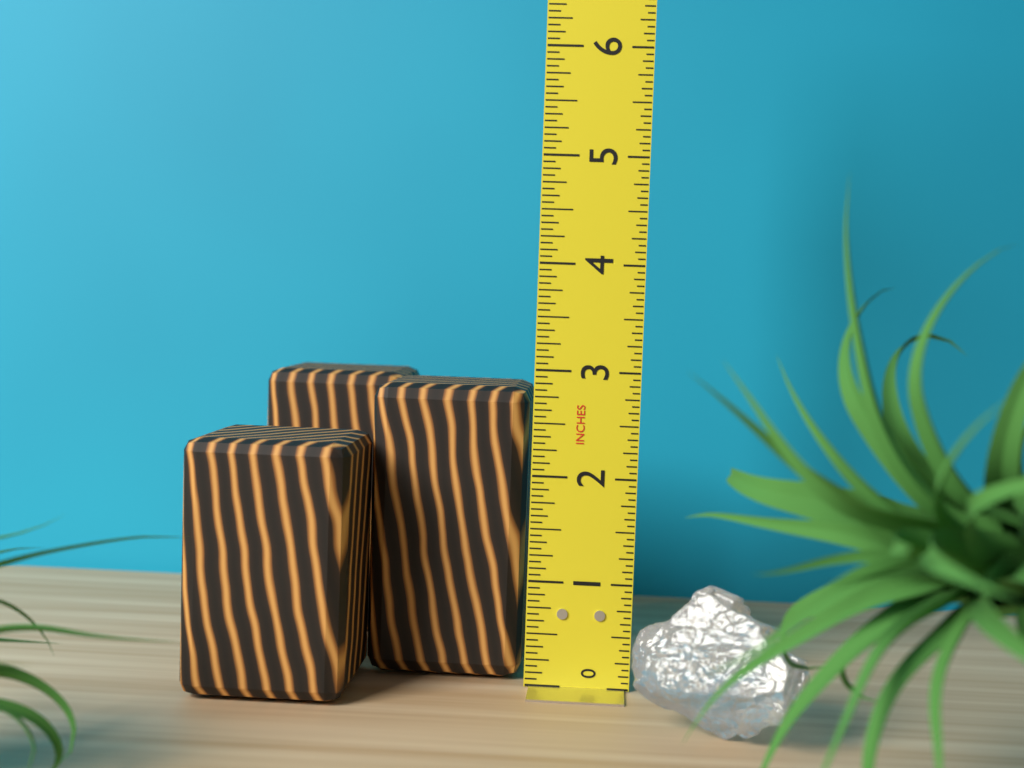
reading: 2.8125 in
